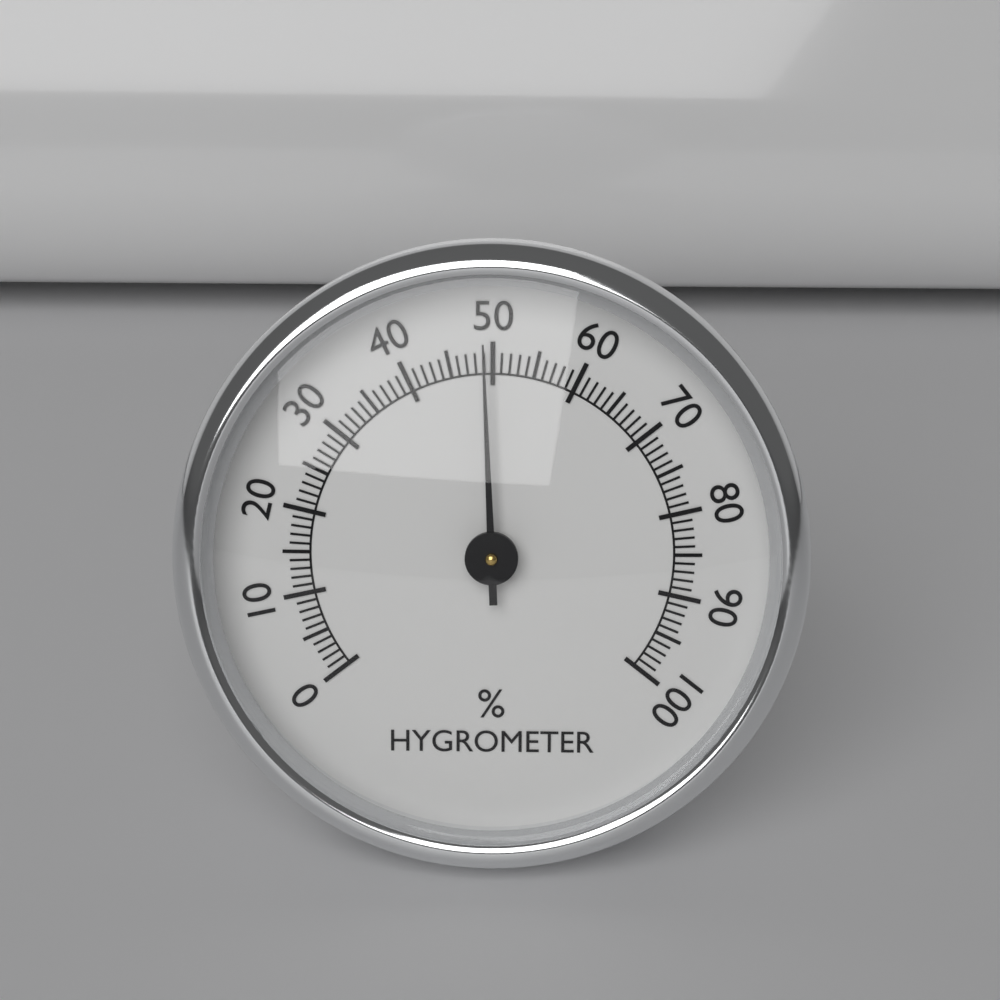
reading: 49 %
